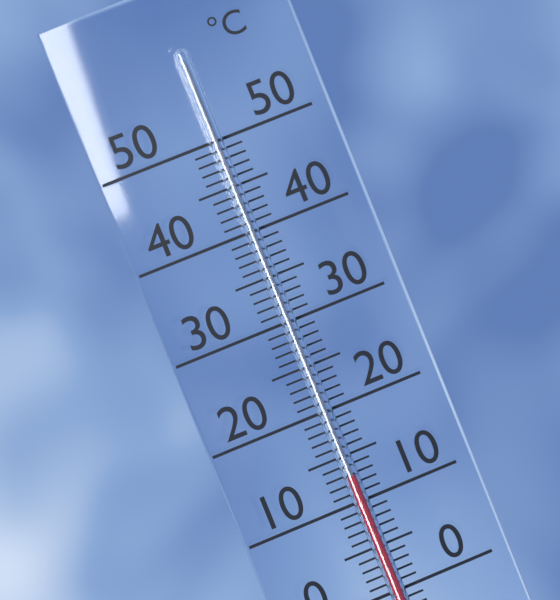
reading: 13 °C
